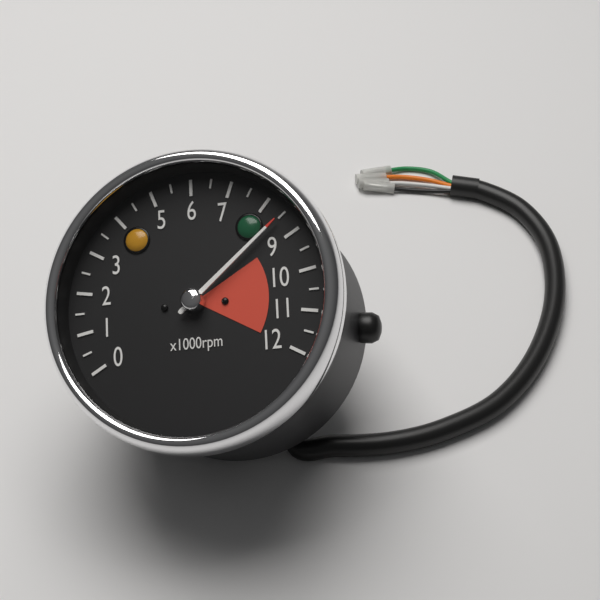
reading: 8.5 x1000rpm
